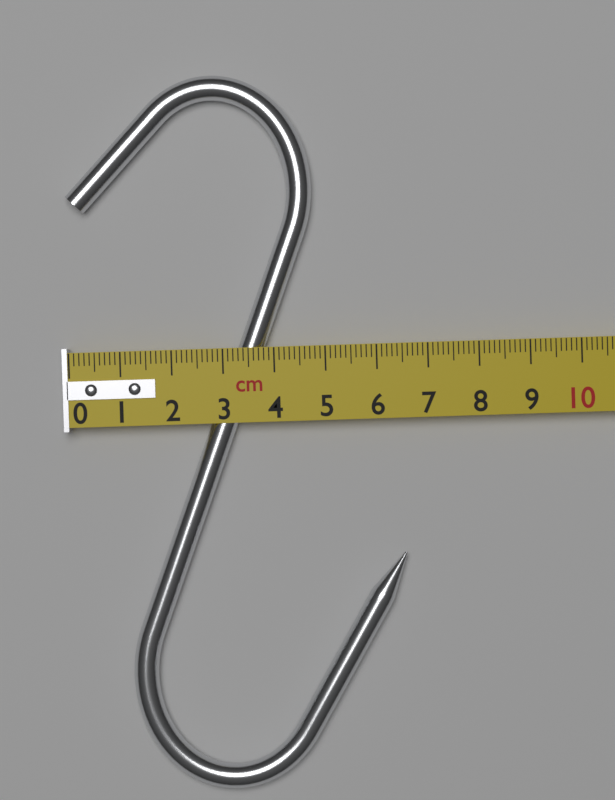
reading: 6.5 cm
